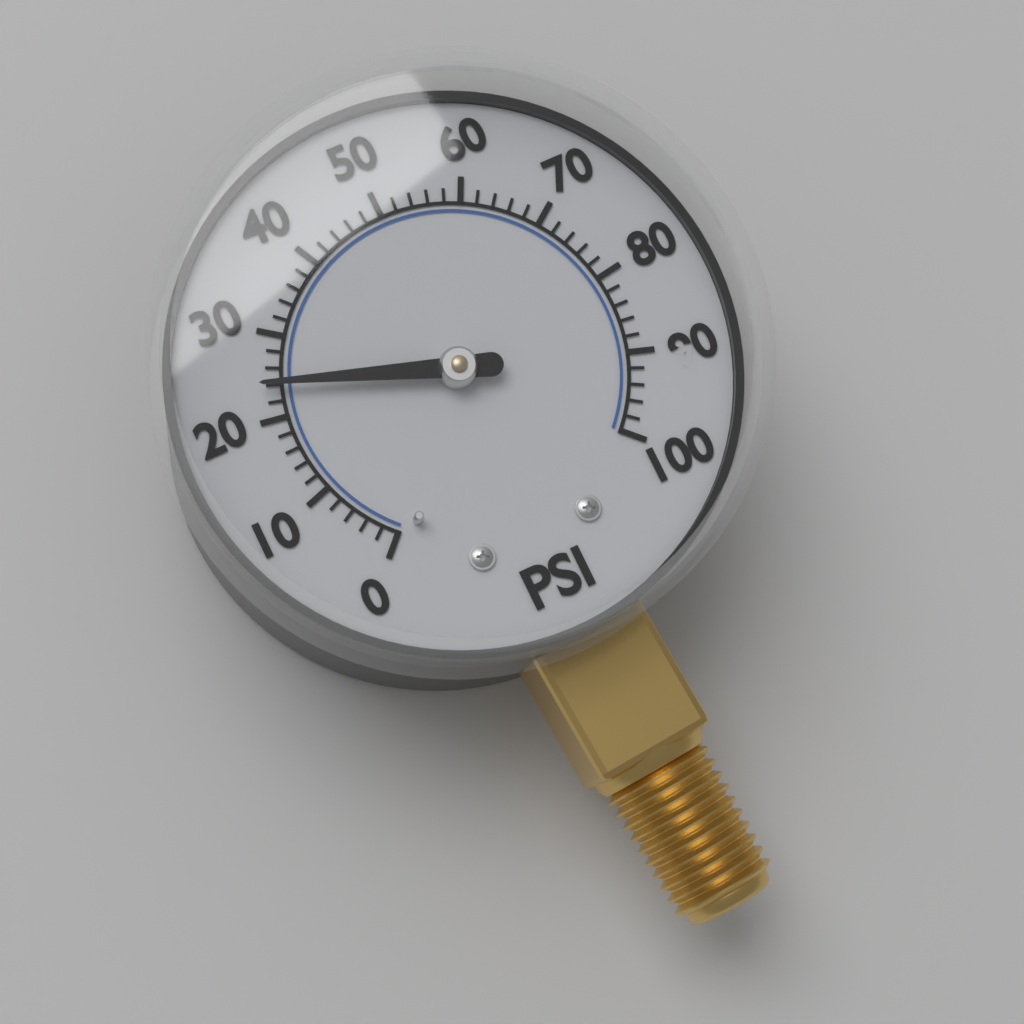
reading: 24 psi
